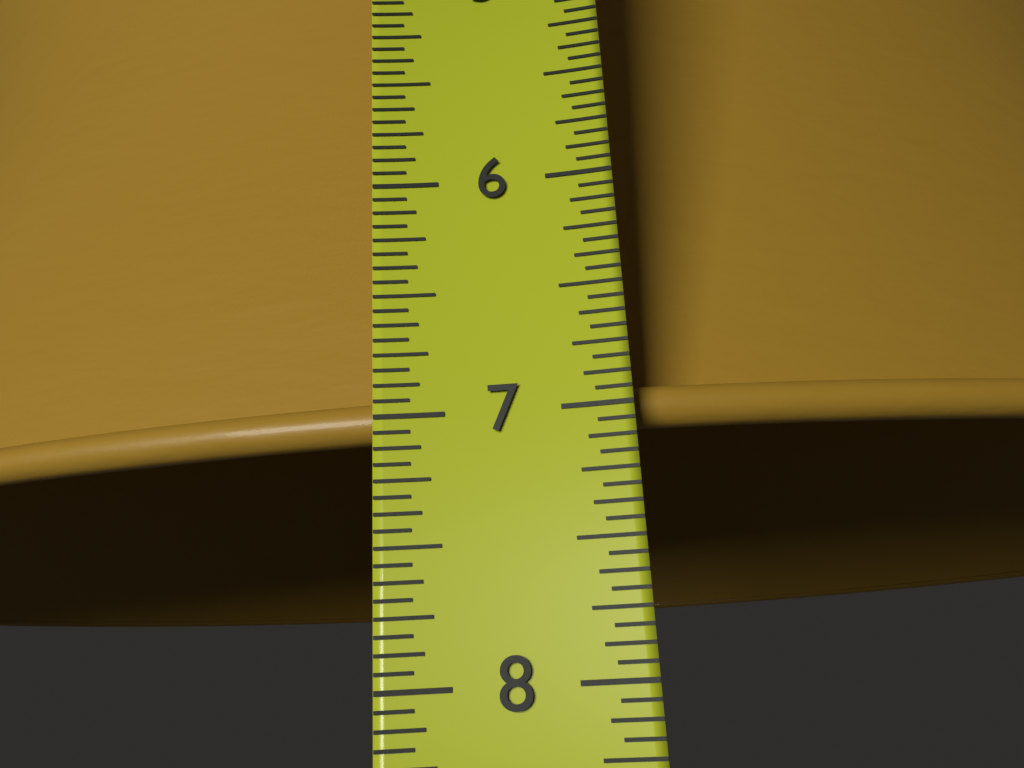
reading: 7.0625 in
